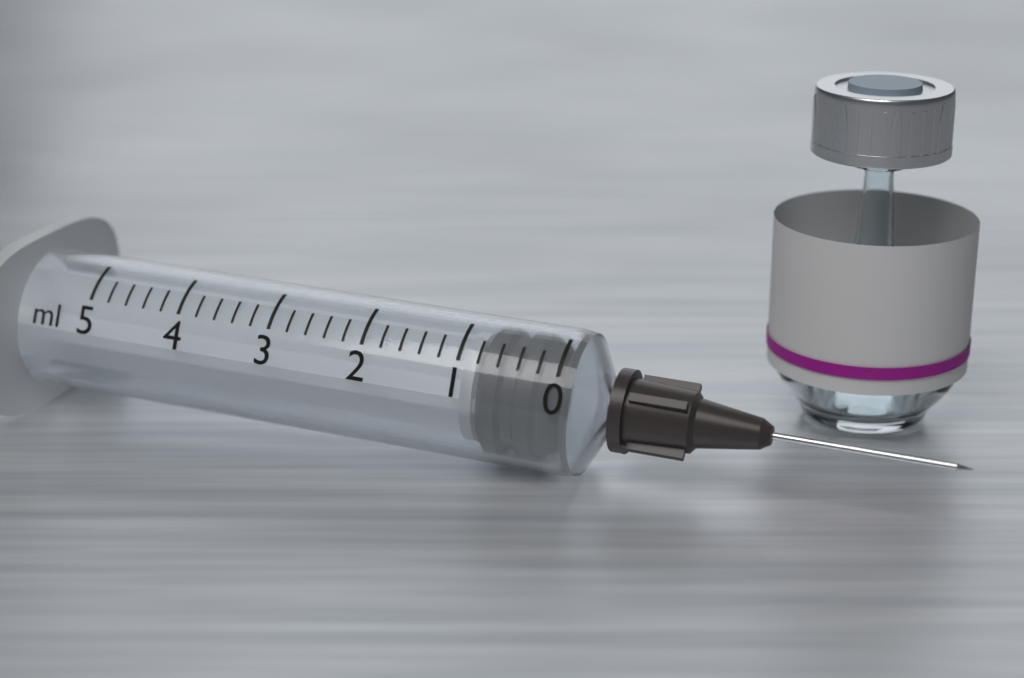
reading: 0.2 ml
